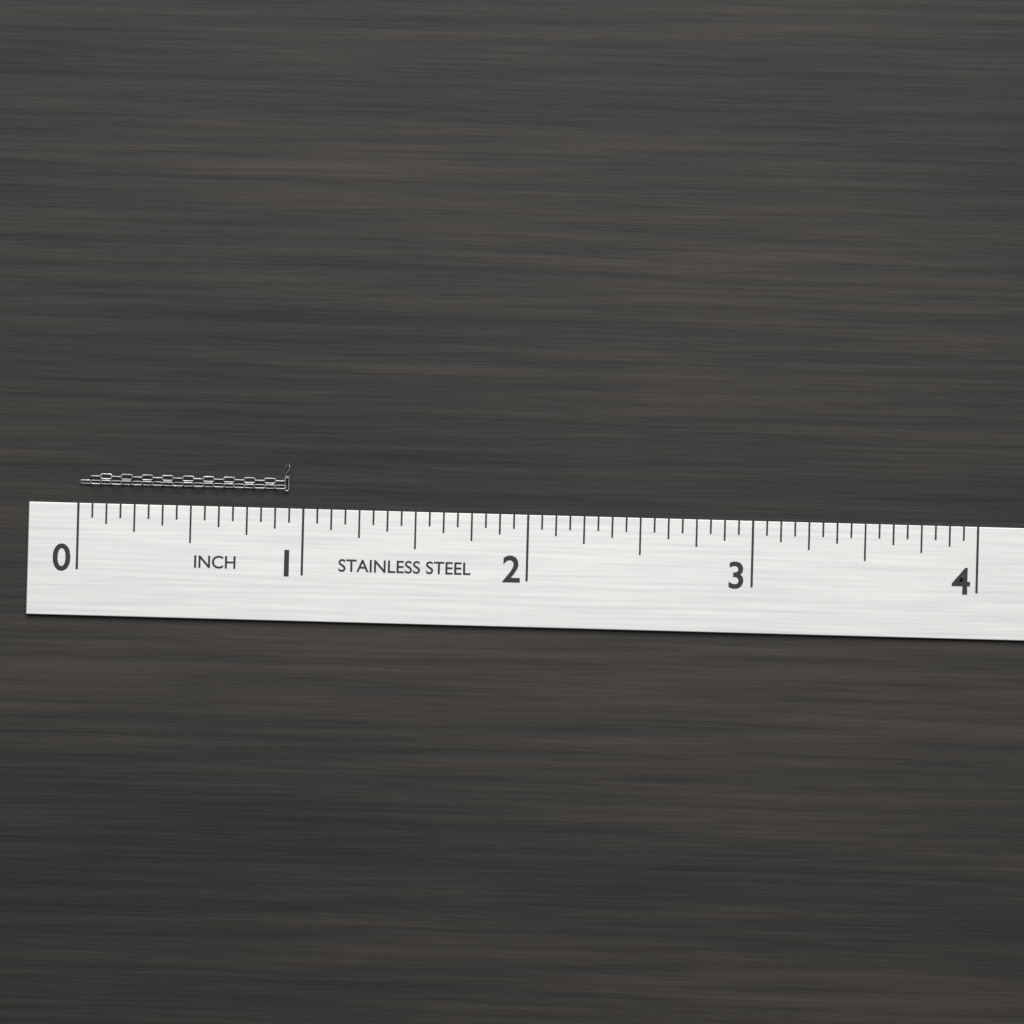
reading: 0.9375 in
